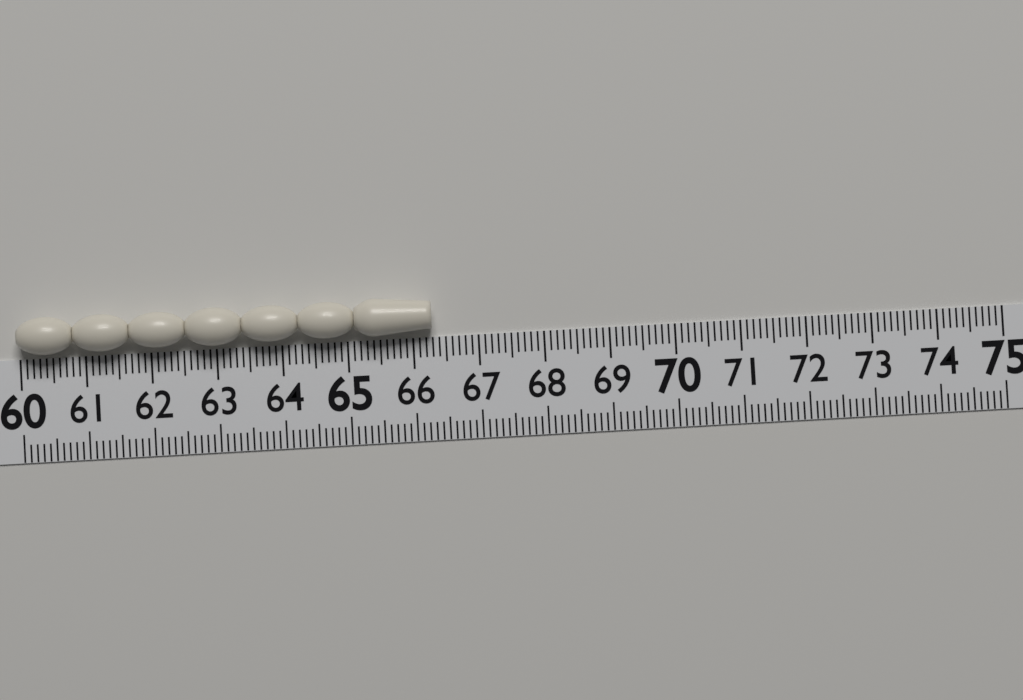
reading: 66.3 (no unit)
